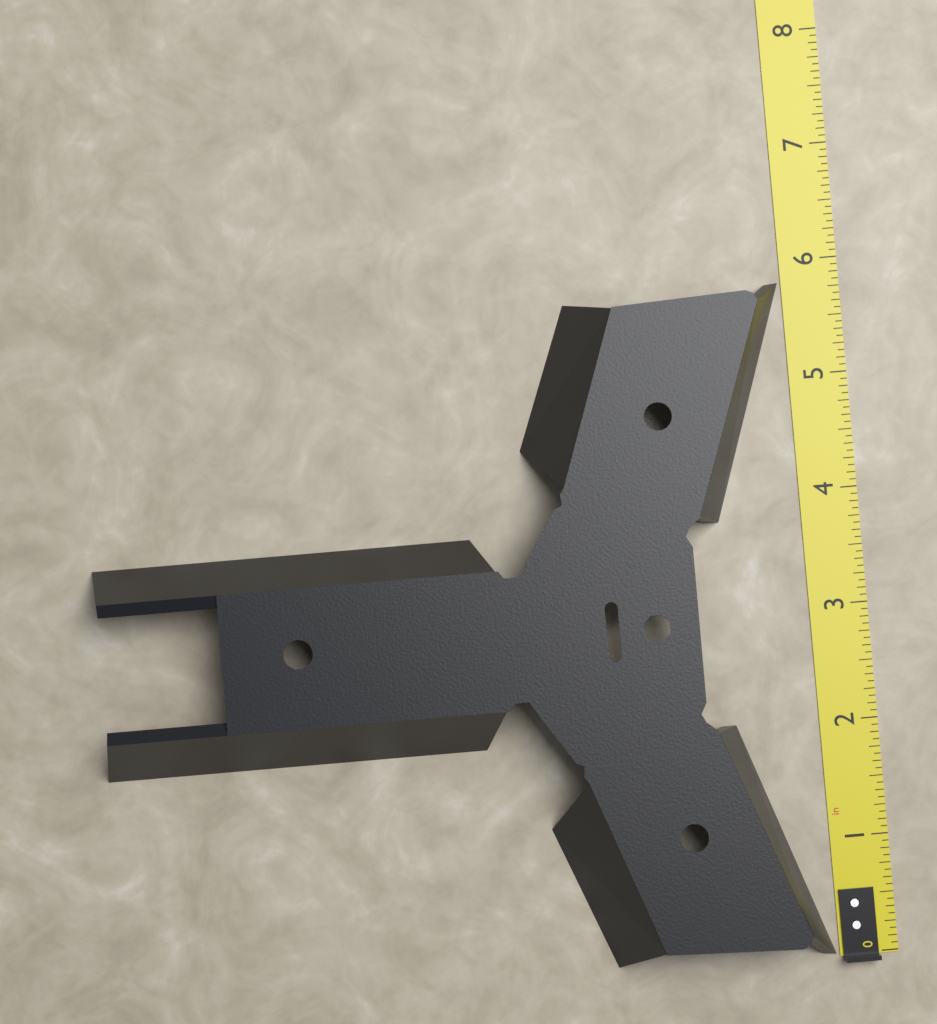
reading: 5.8125 in
